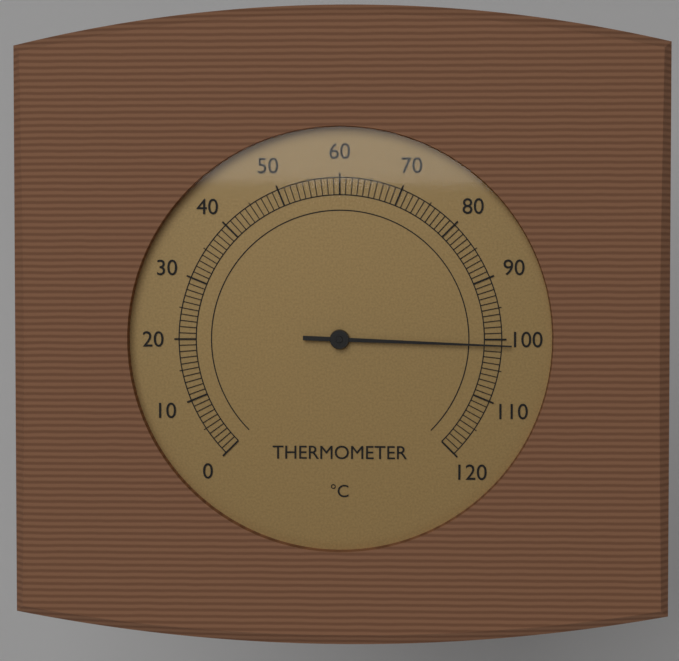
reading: 101 °C
